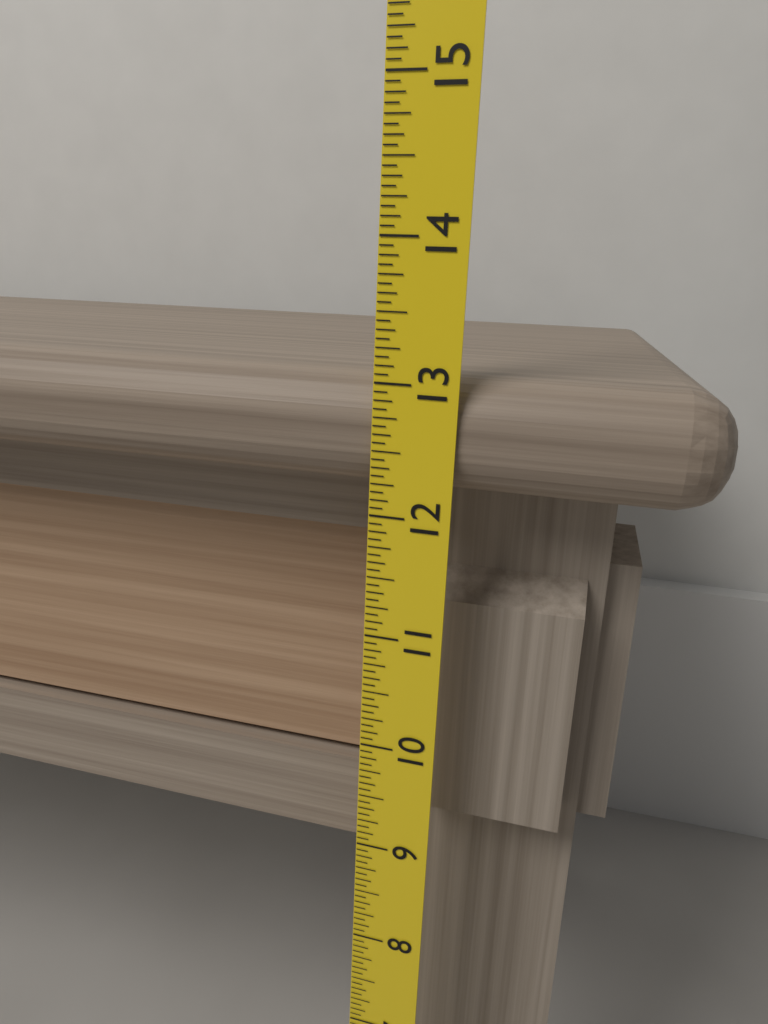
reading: 13.0625 (no unit)
